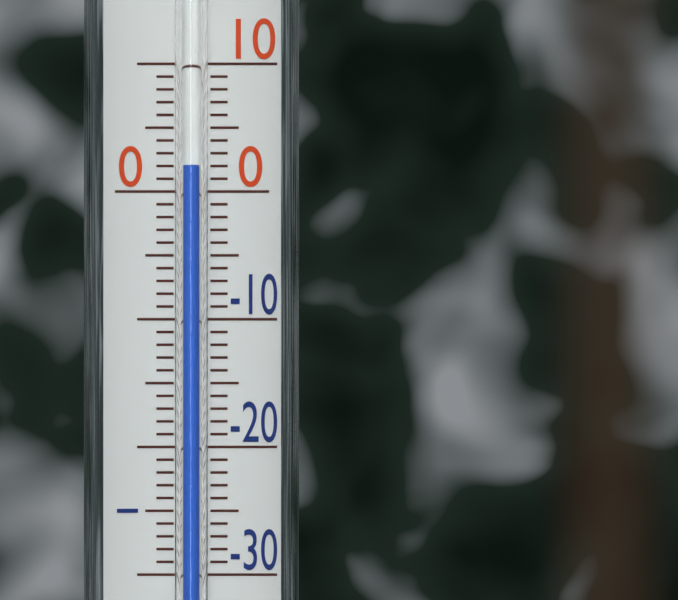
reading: 2 (no unit)
